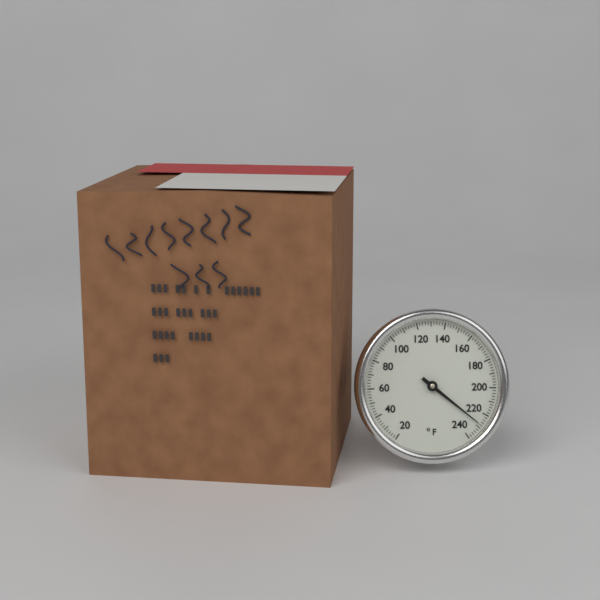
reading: 228 °F
